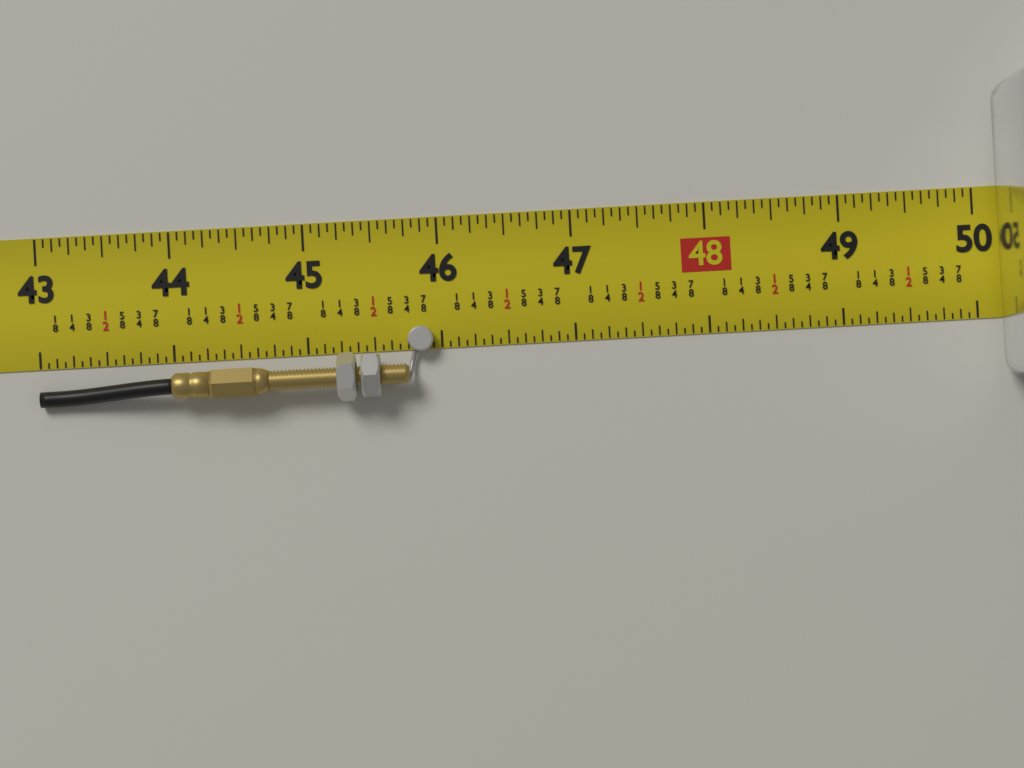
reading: 45.9375 in
